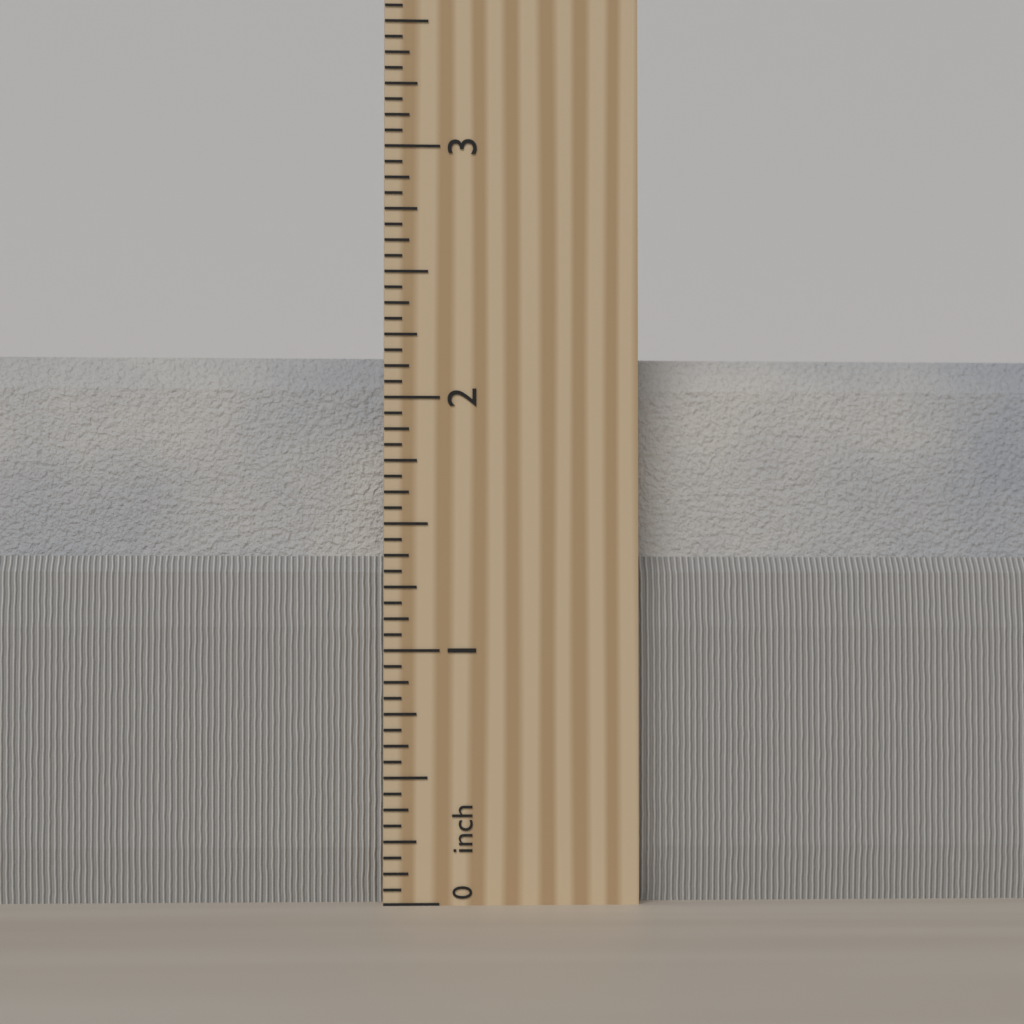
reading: 2.1875 inch
